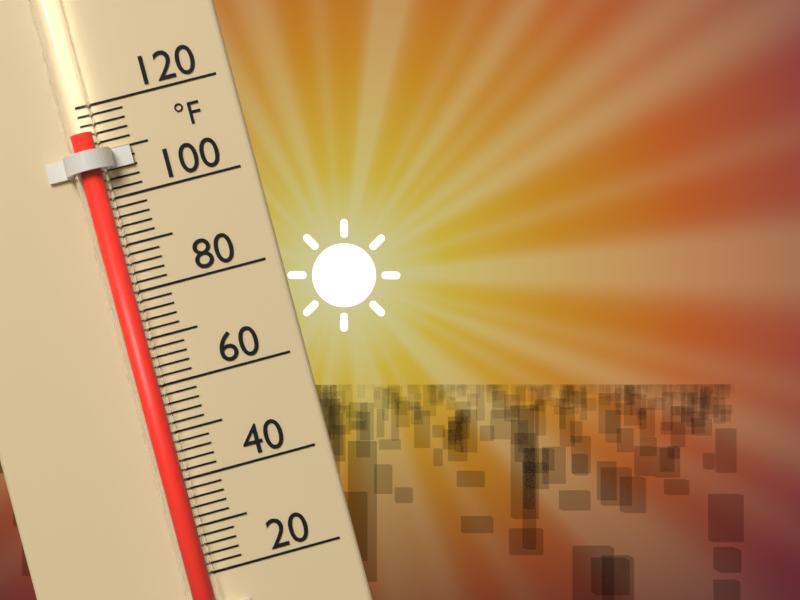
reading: 114 °F
